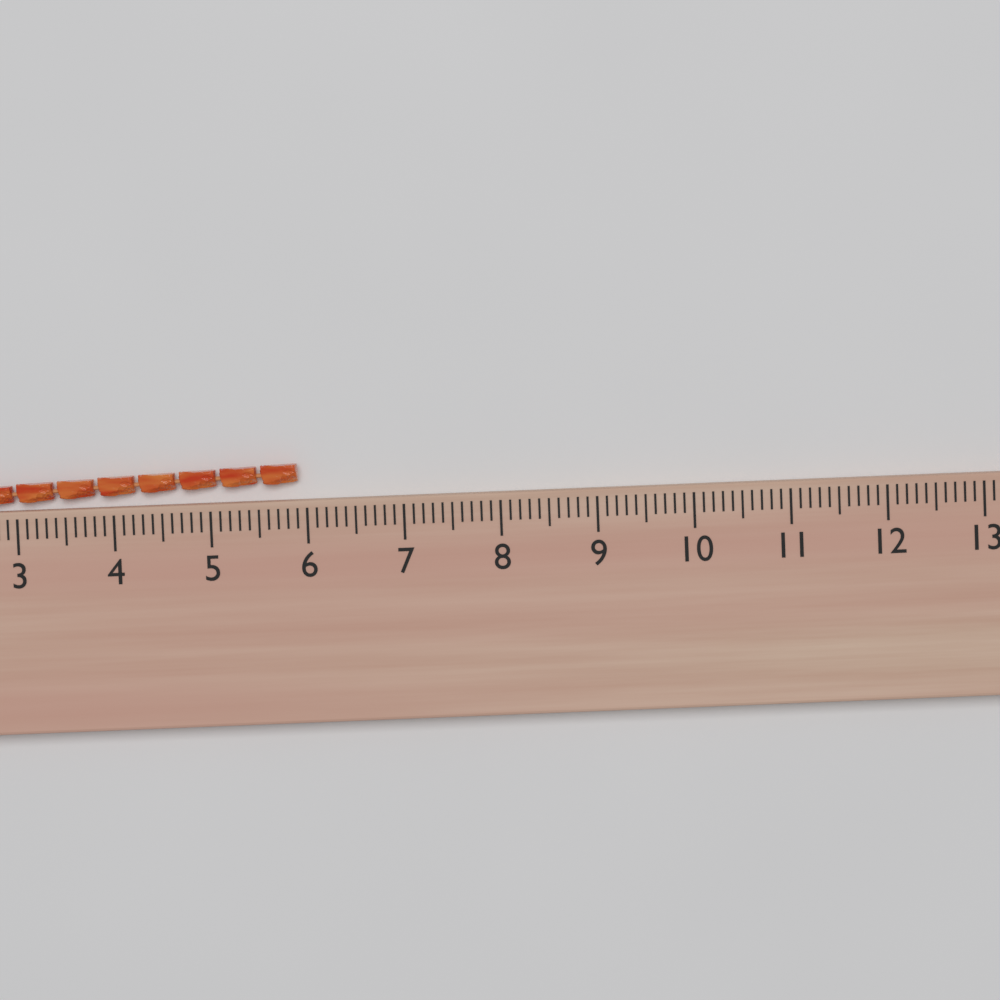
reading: 5.9 (no unit)
